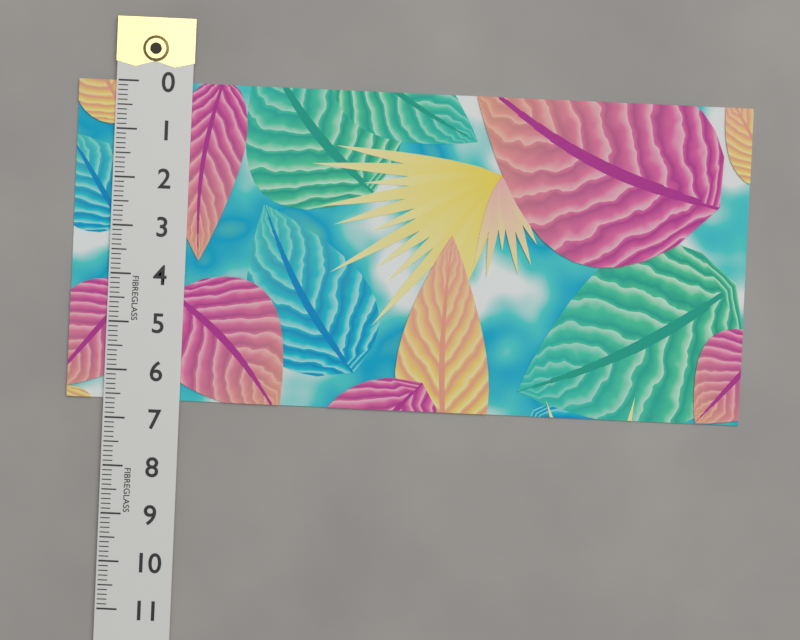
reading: 6.6 (no unit)
